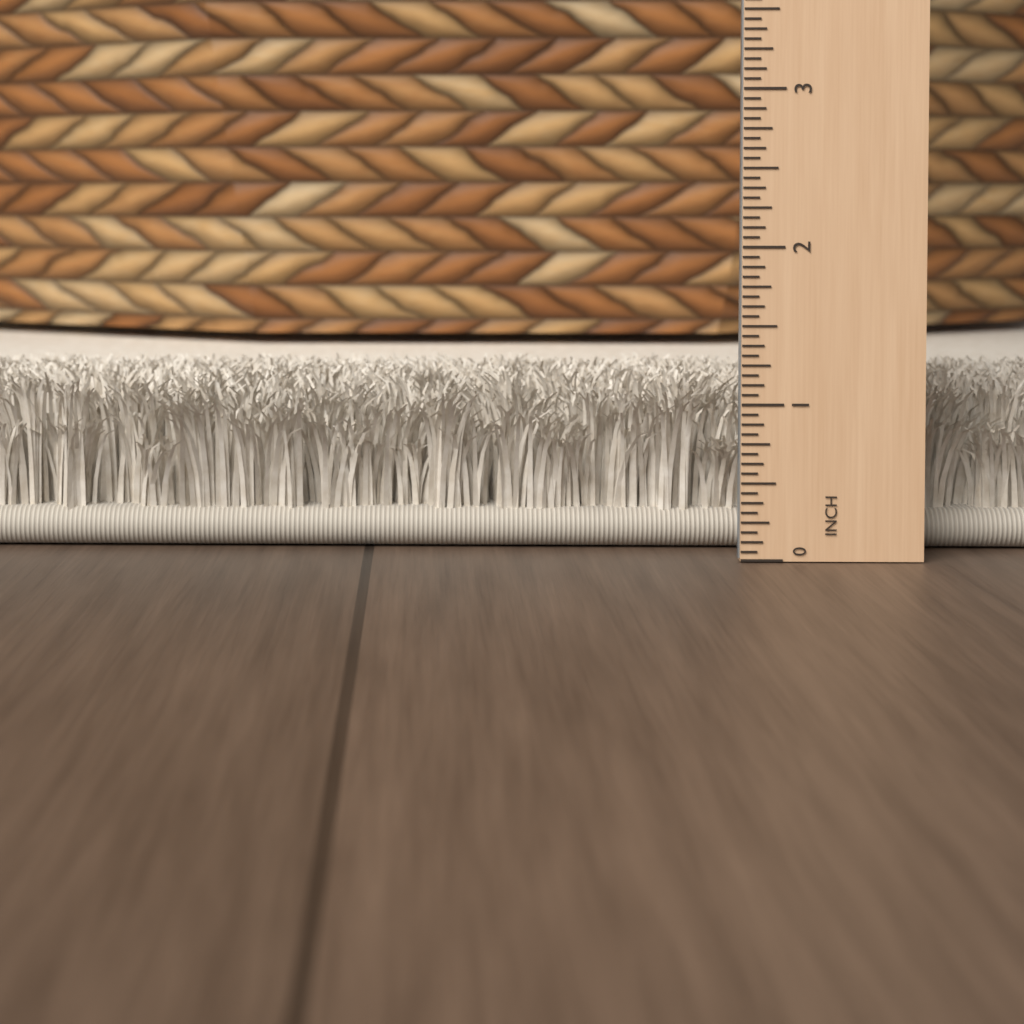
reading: 1.1250 in
